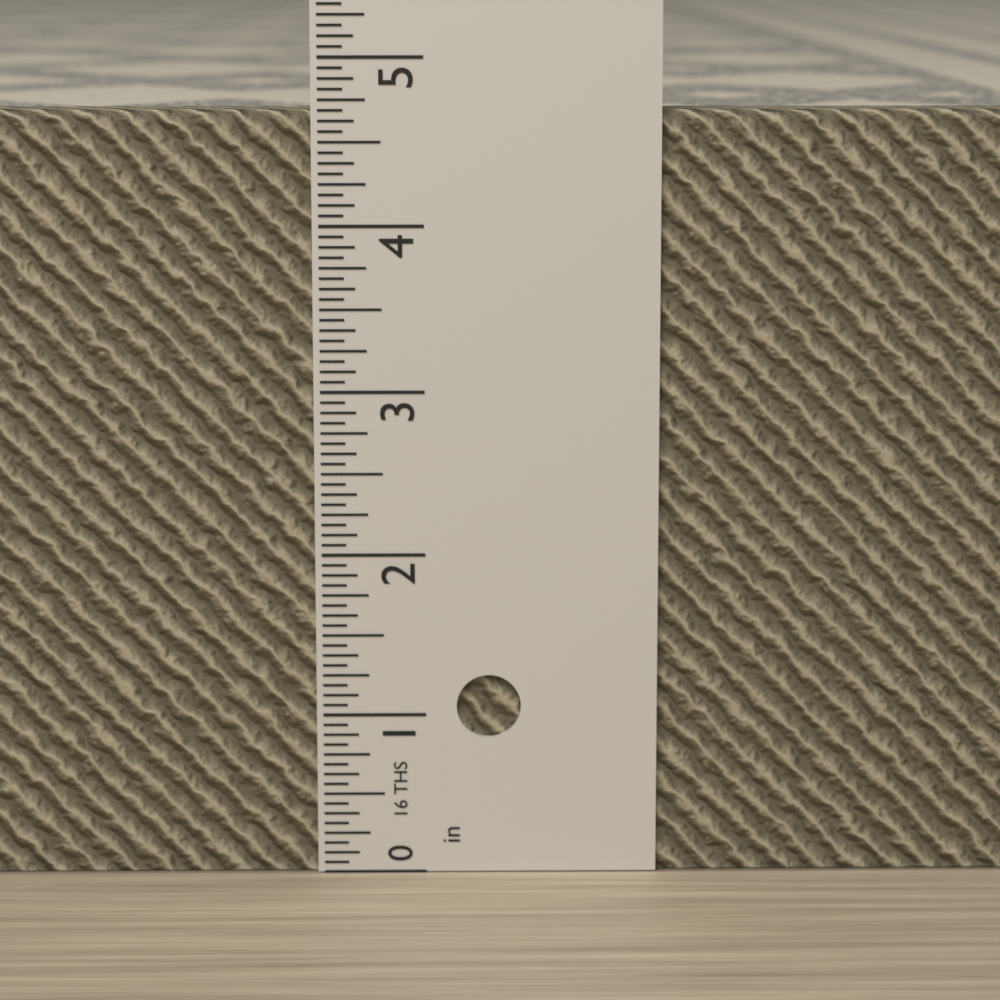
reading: 4.6875 in
